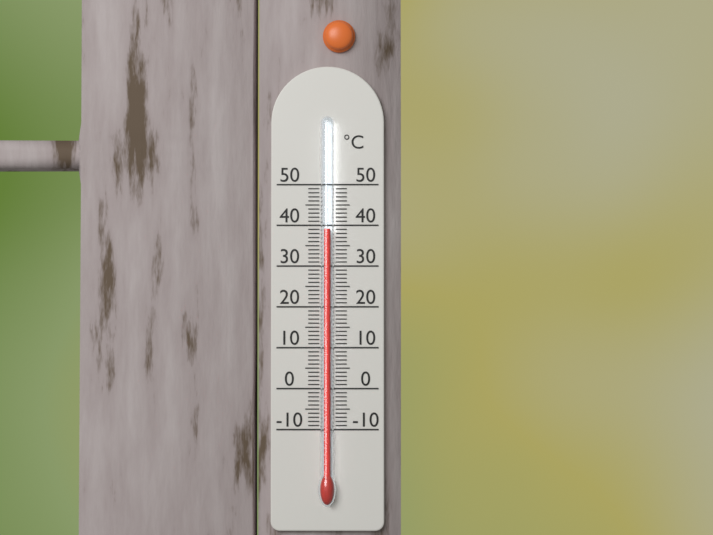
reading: 39 °C
